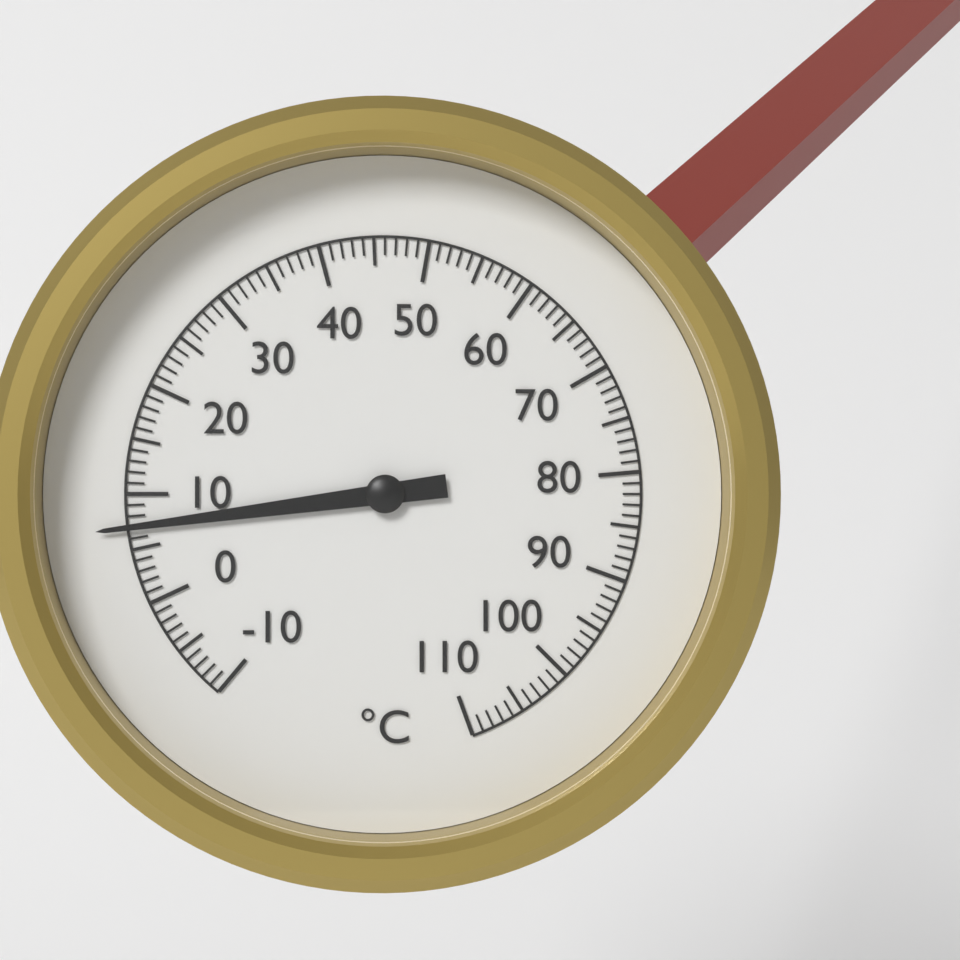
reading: 7 °C
